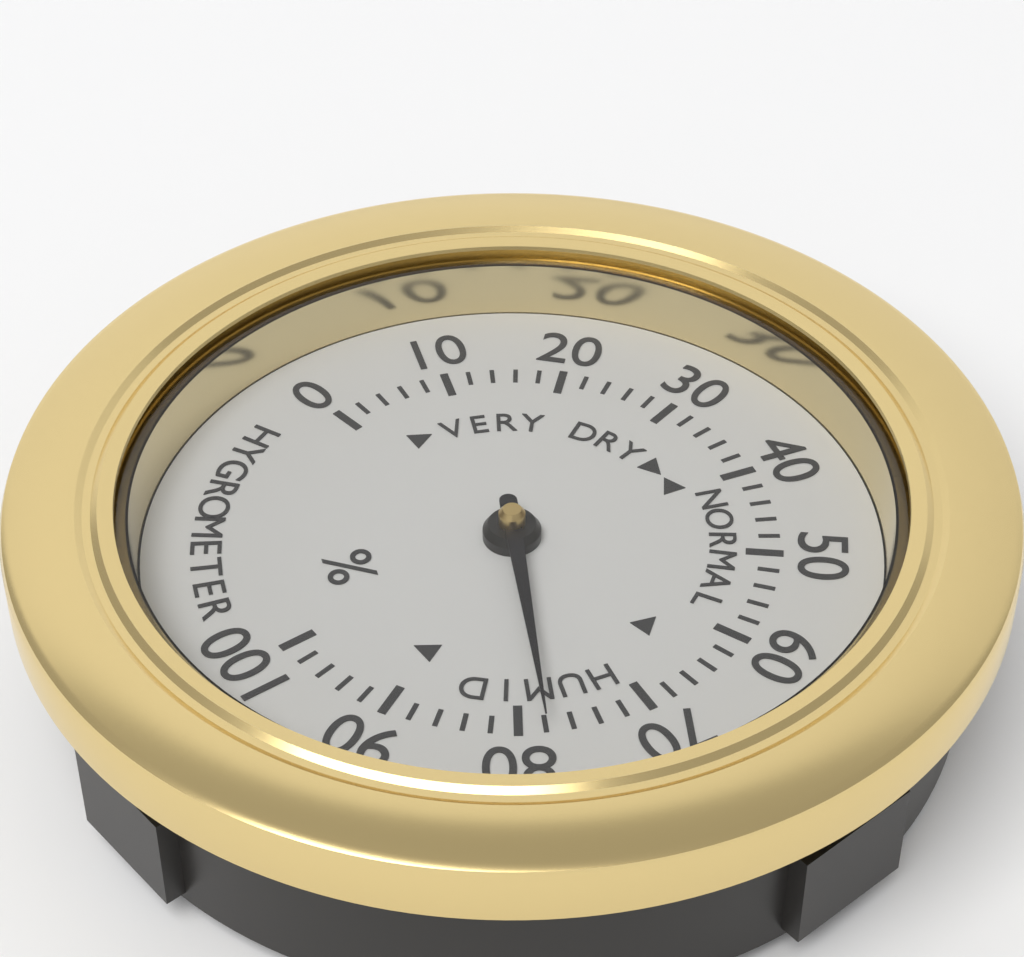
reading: 78 %
